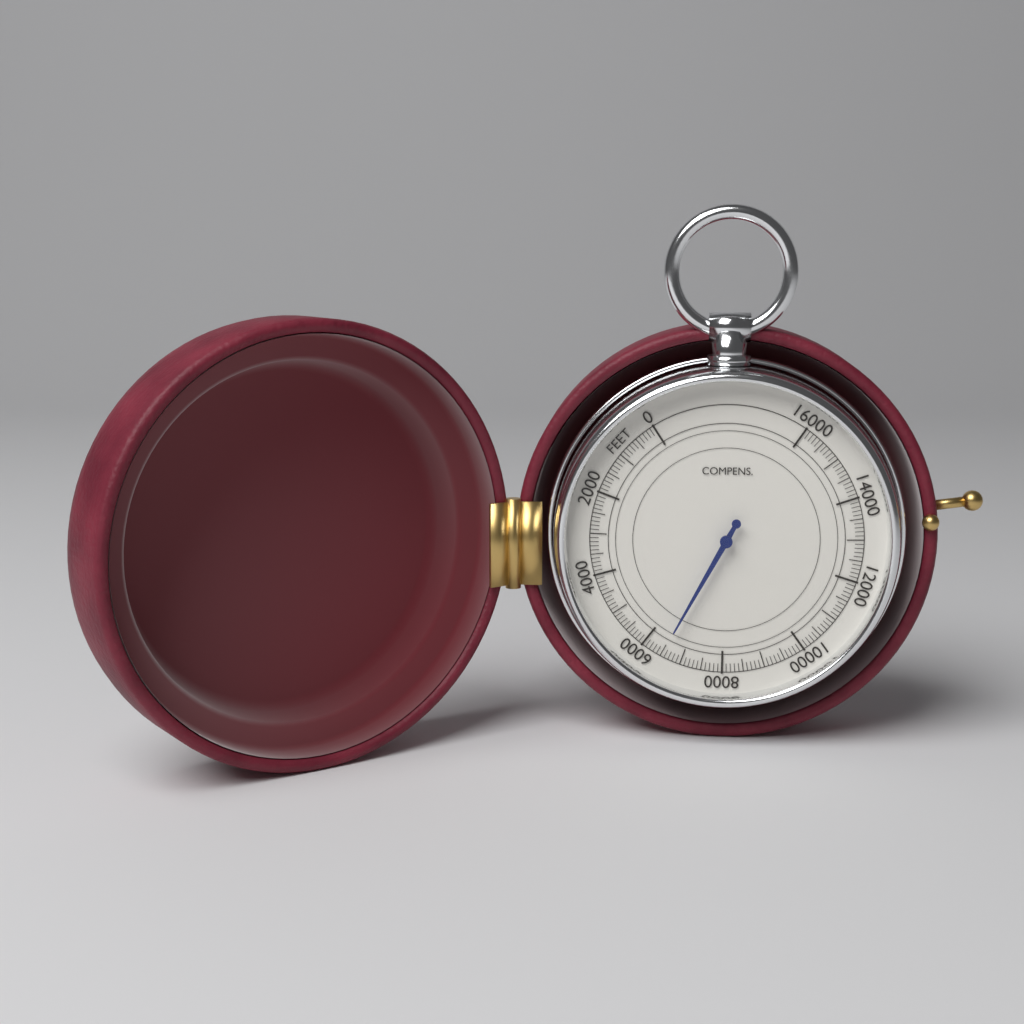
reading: 6500 feet
